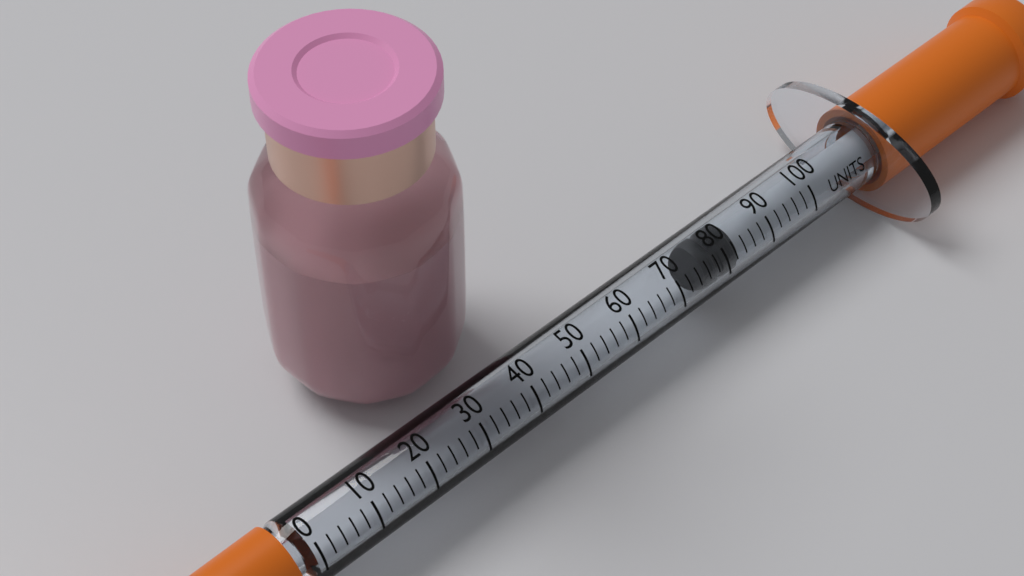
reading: 76 units
